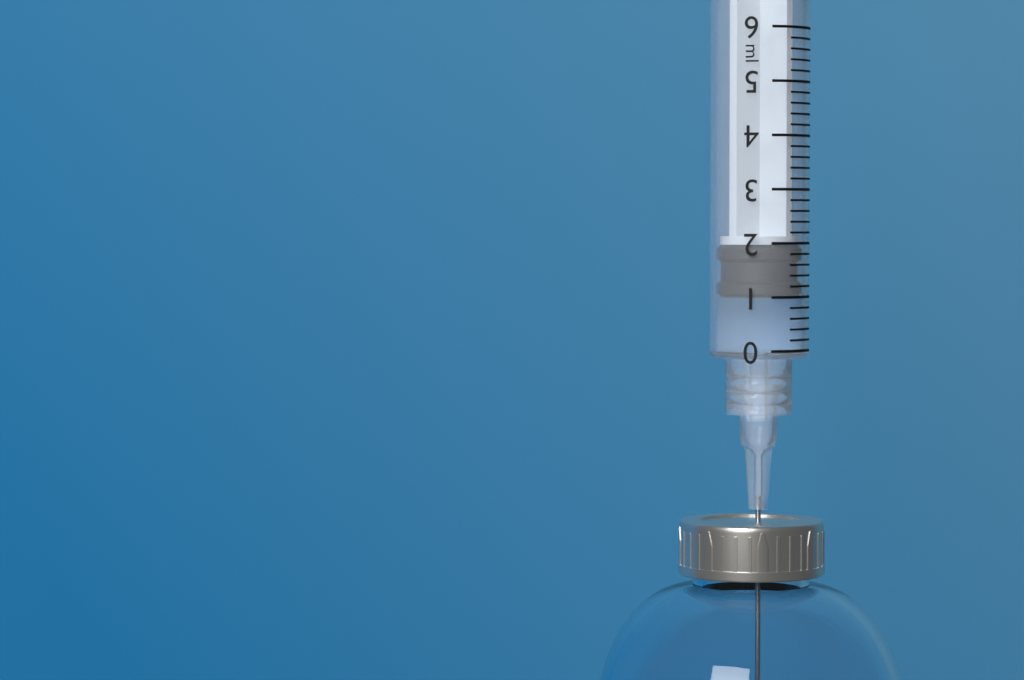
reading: 1.0 ml
